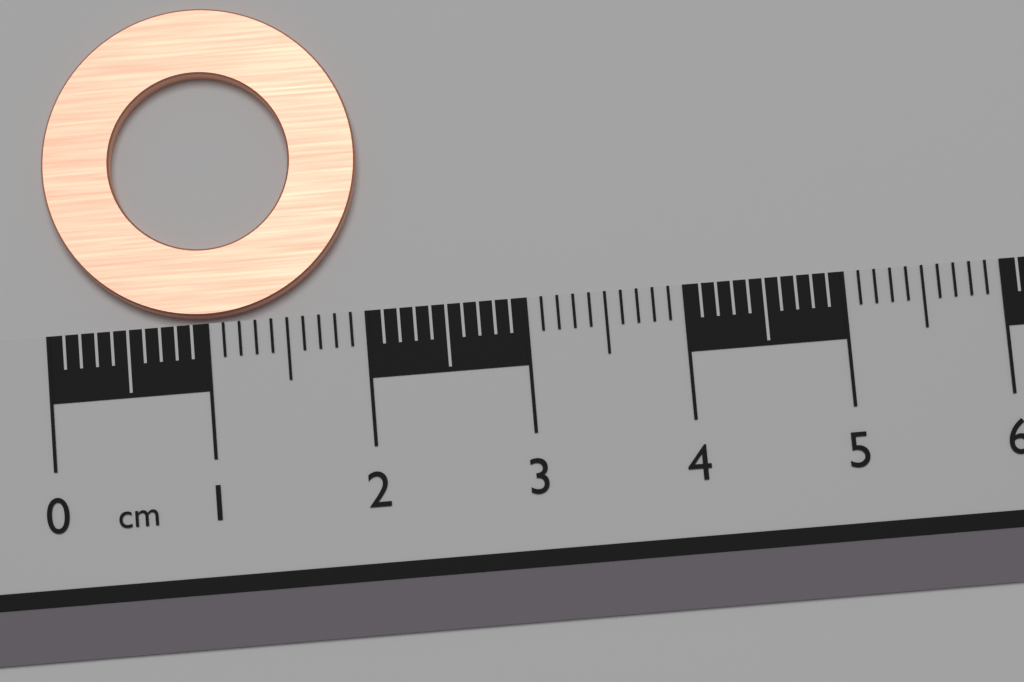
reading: 2.0 cm
